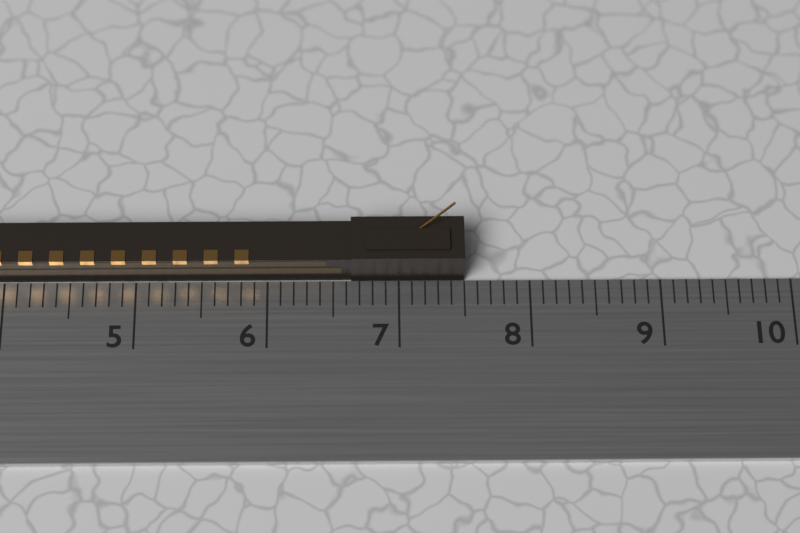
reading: 7.5 cm
